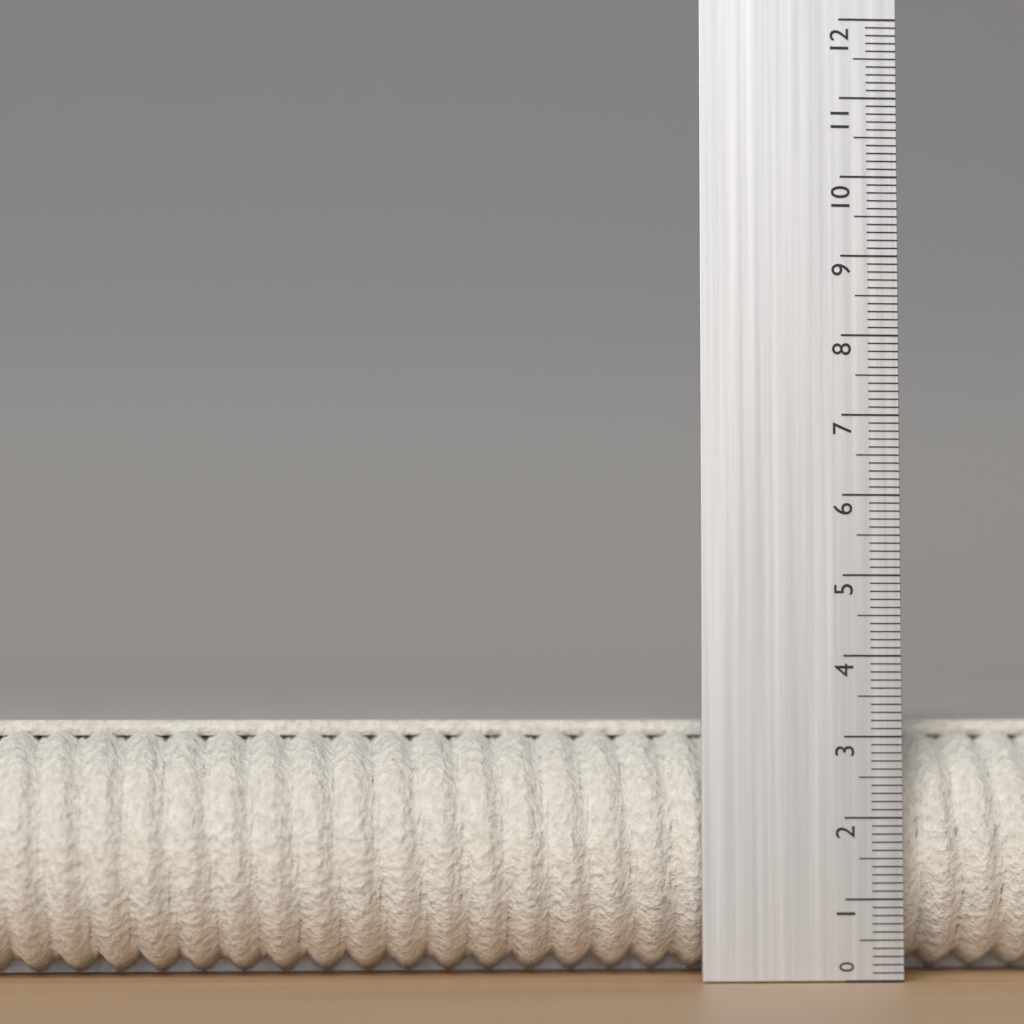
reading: 3.2 (no unit)
